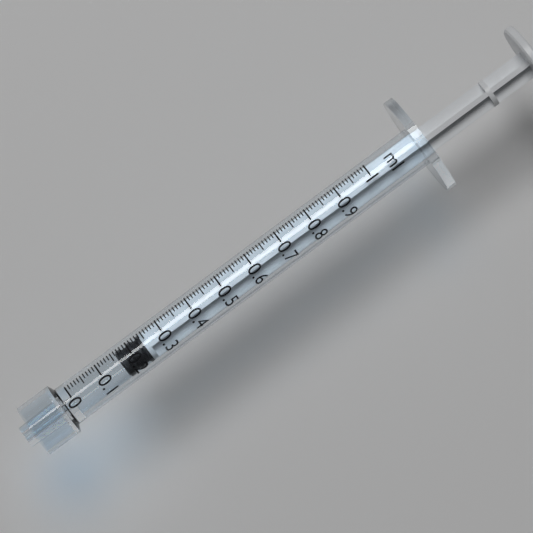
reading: 0.16 ml
